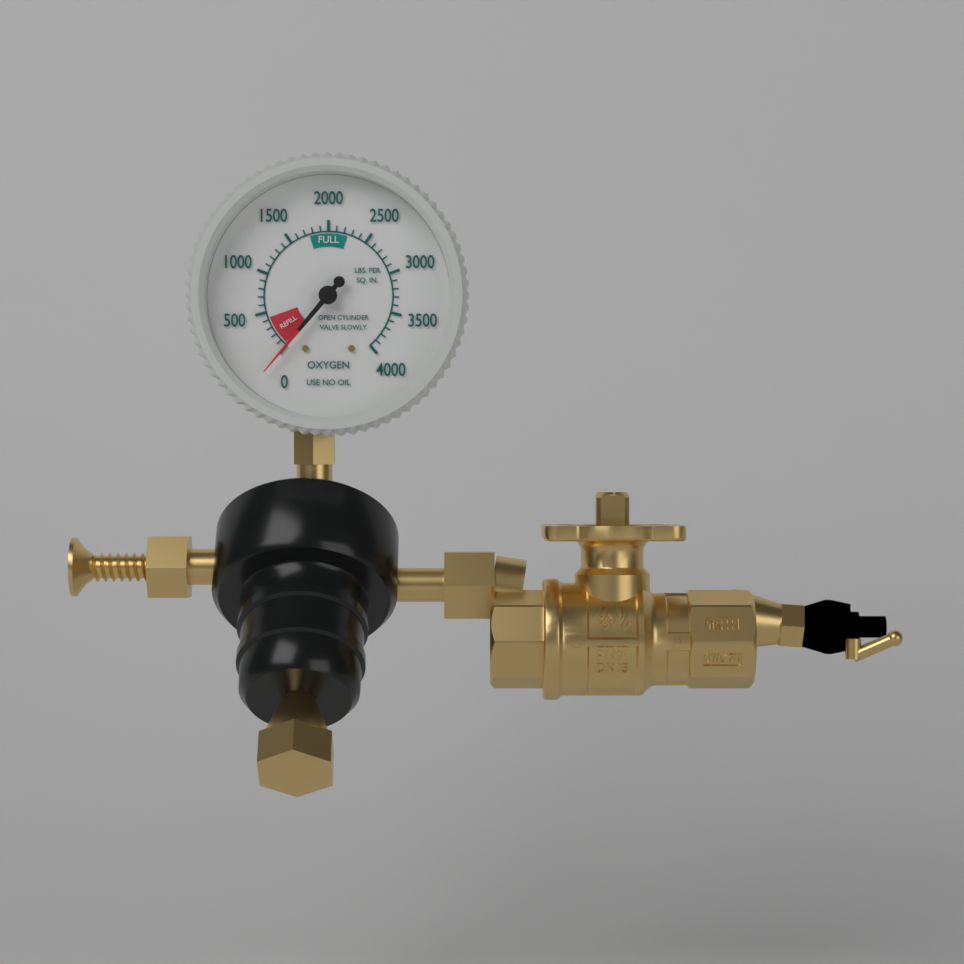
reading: 0 psi
